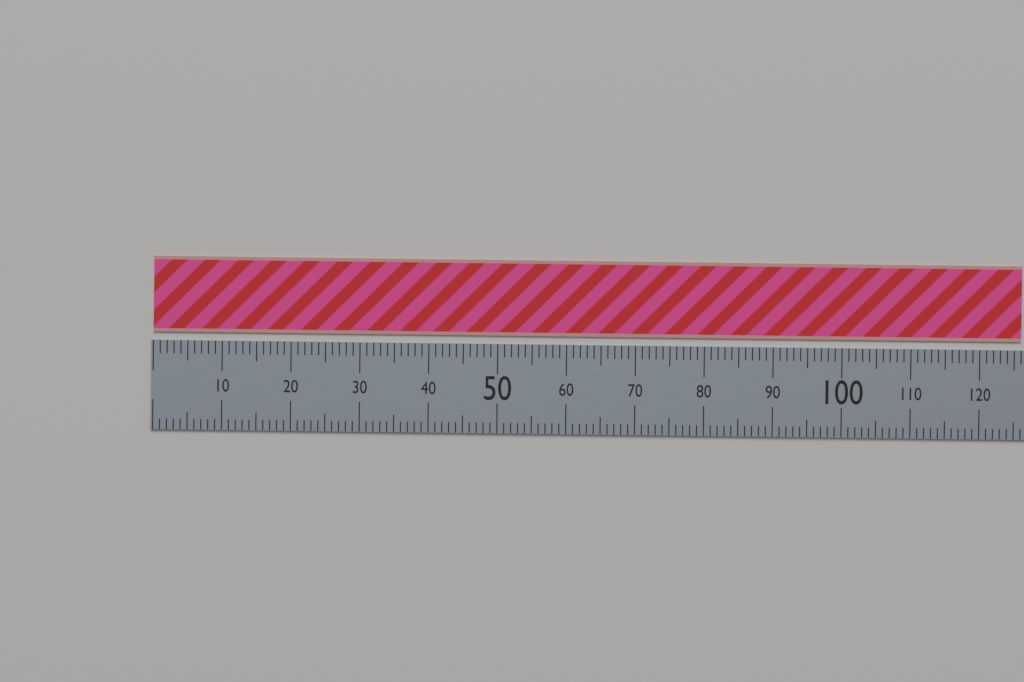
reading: 126 (no unit)
